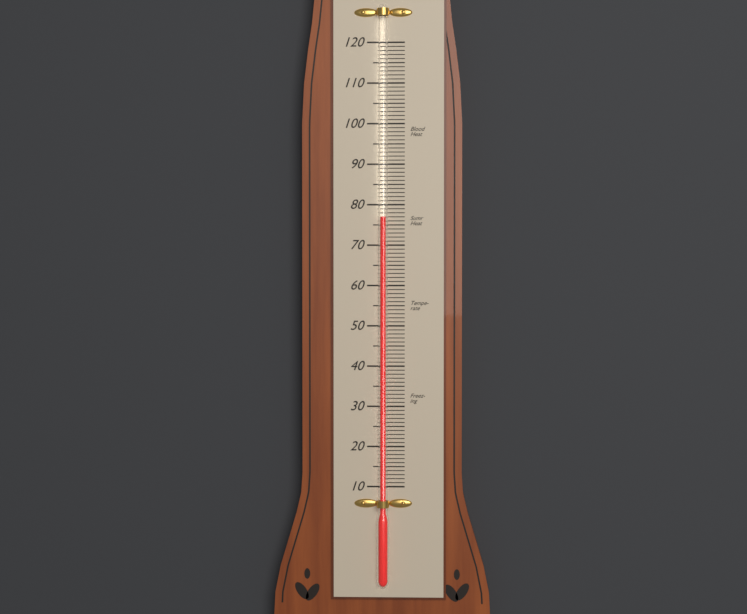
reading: 77 (no unit)
